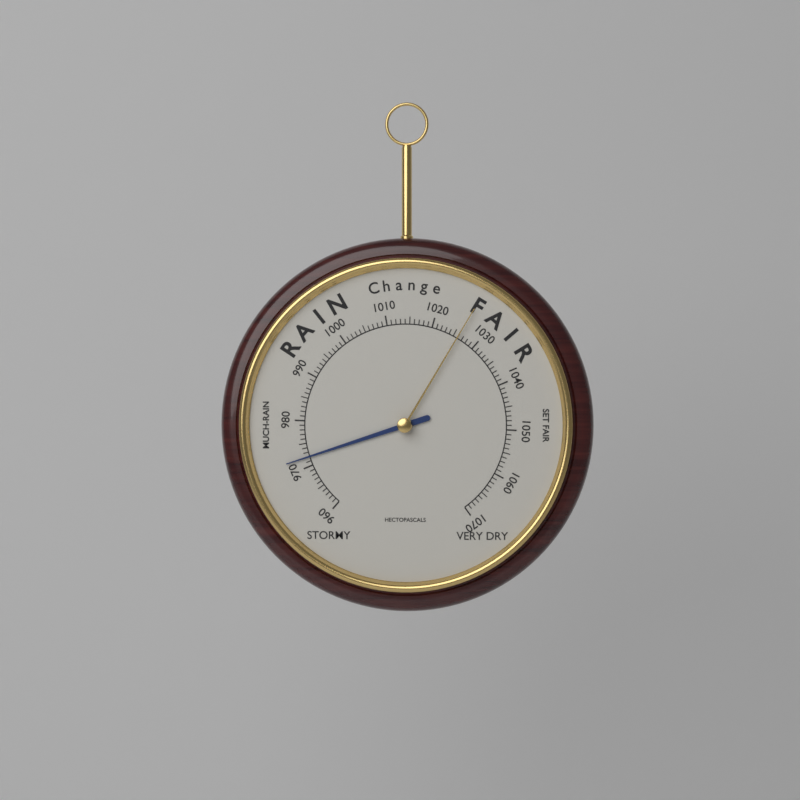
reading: 972 hPa
